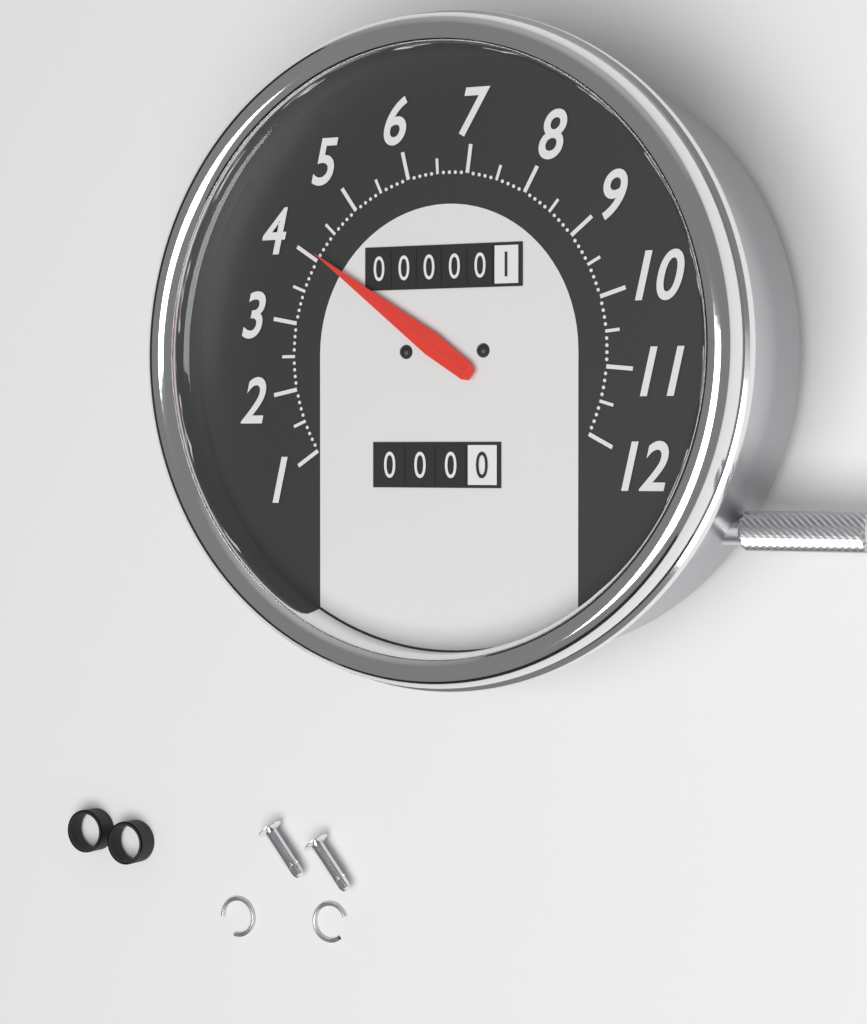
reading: 4.1 (no unit)
